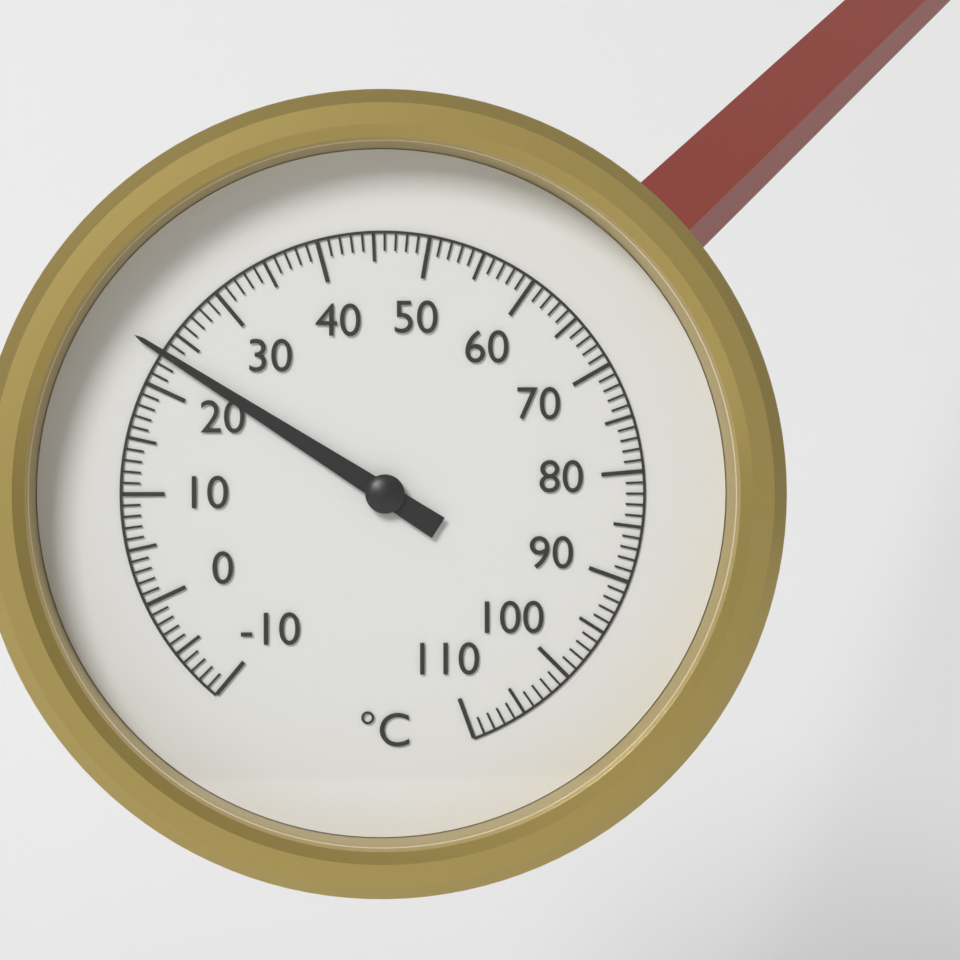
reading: 23 °C
